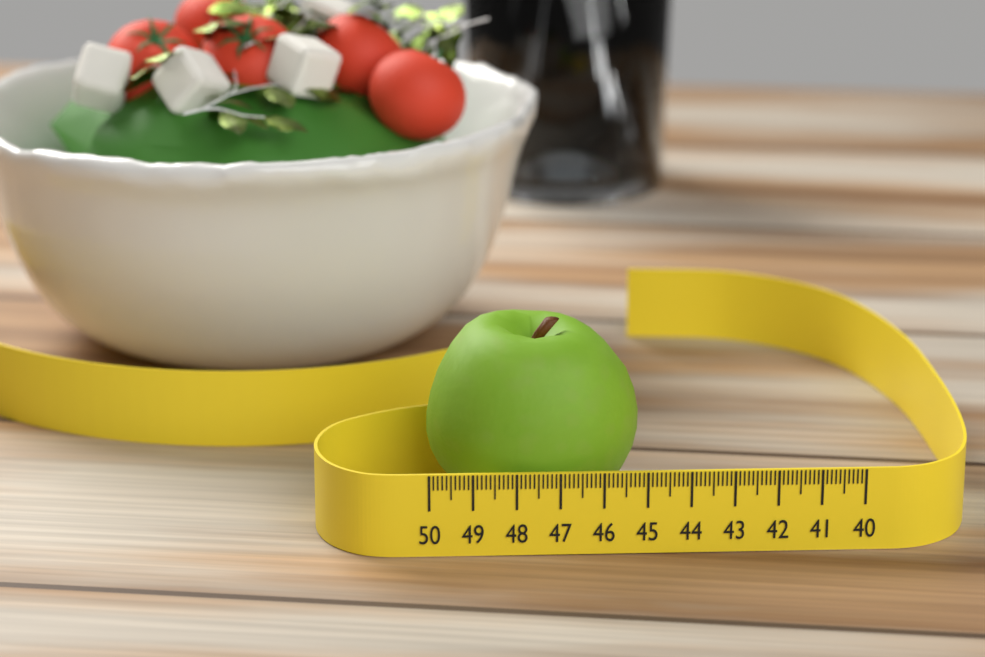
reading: 45.0 (no unit)
